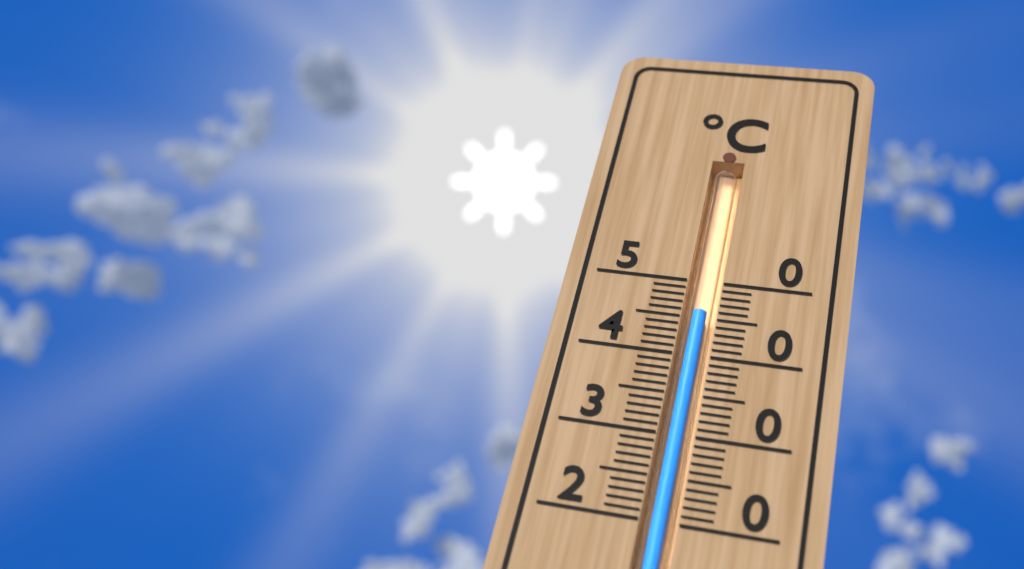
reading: 46 °C
